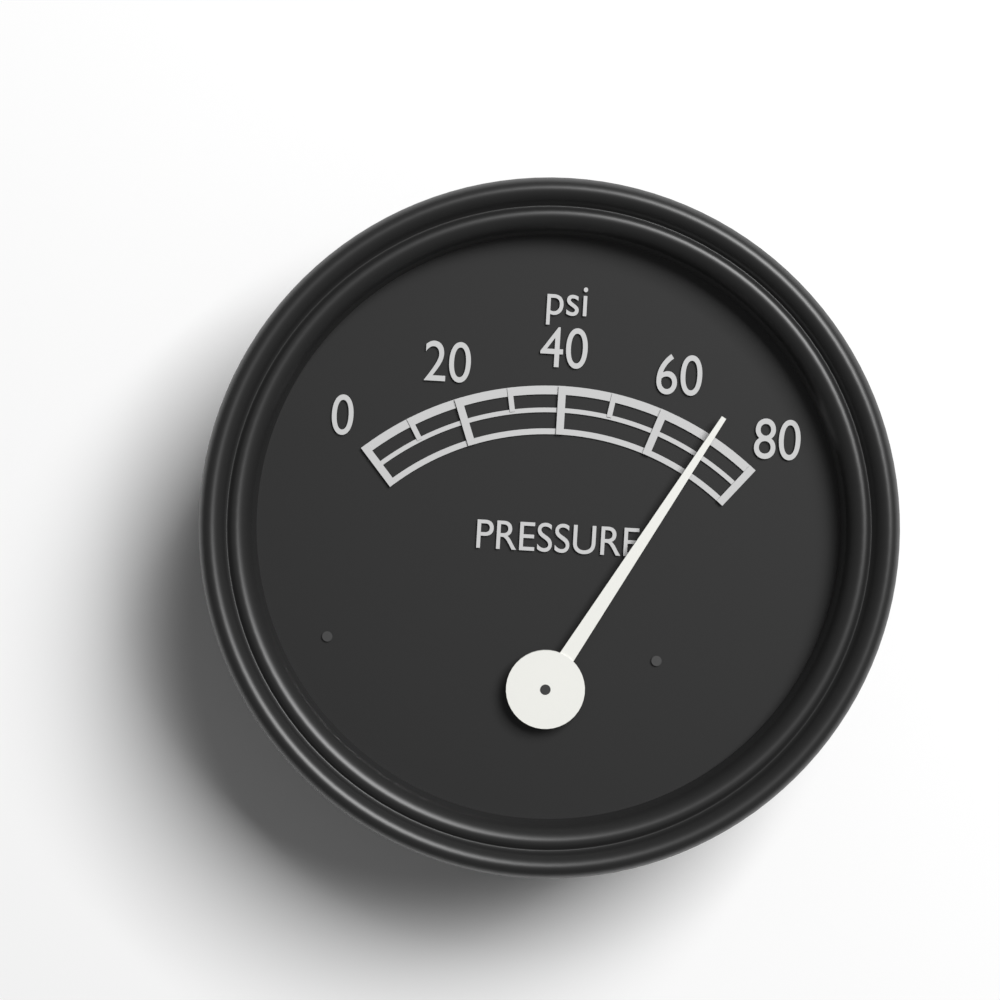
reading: 70 psi
